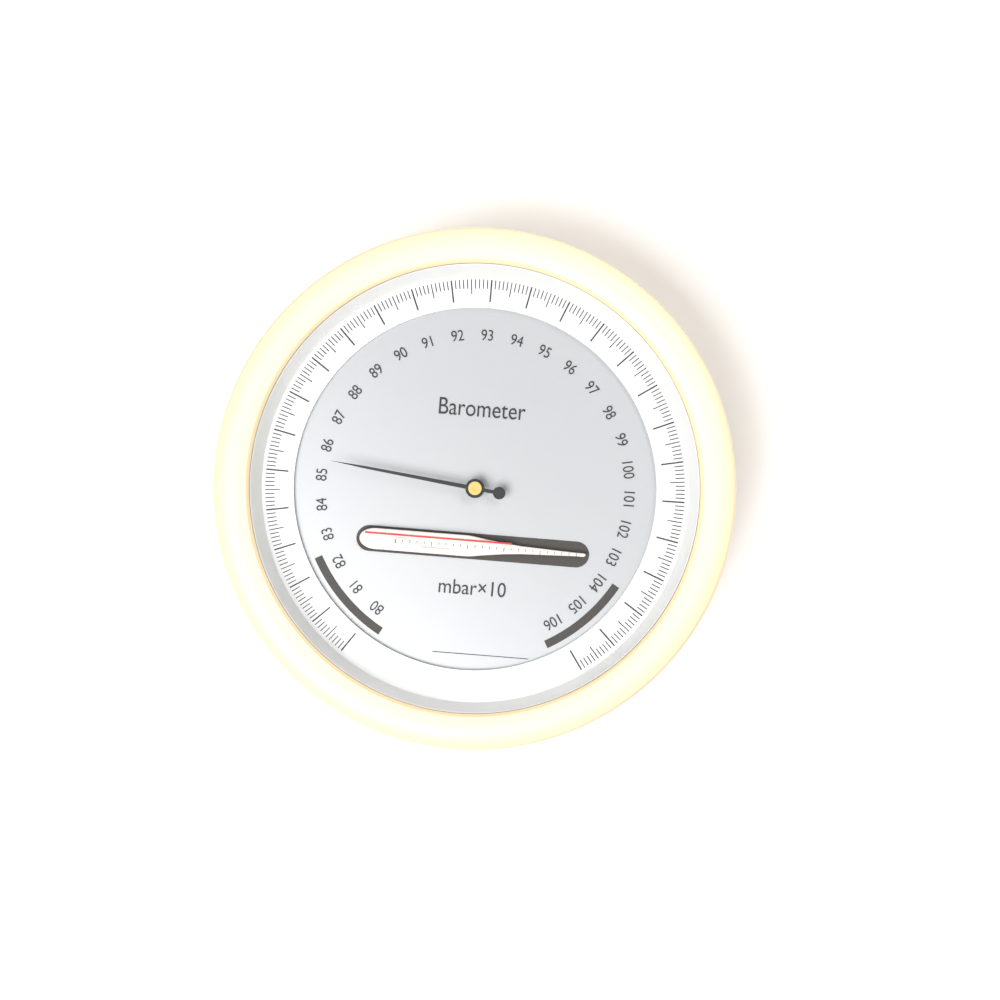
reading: 85.5 mbar×10
